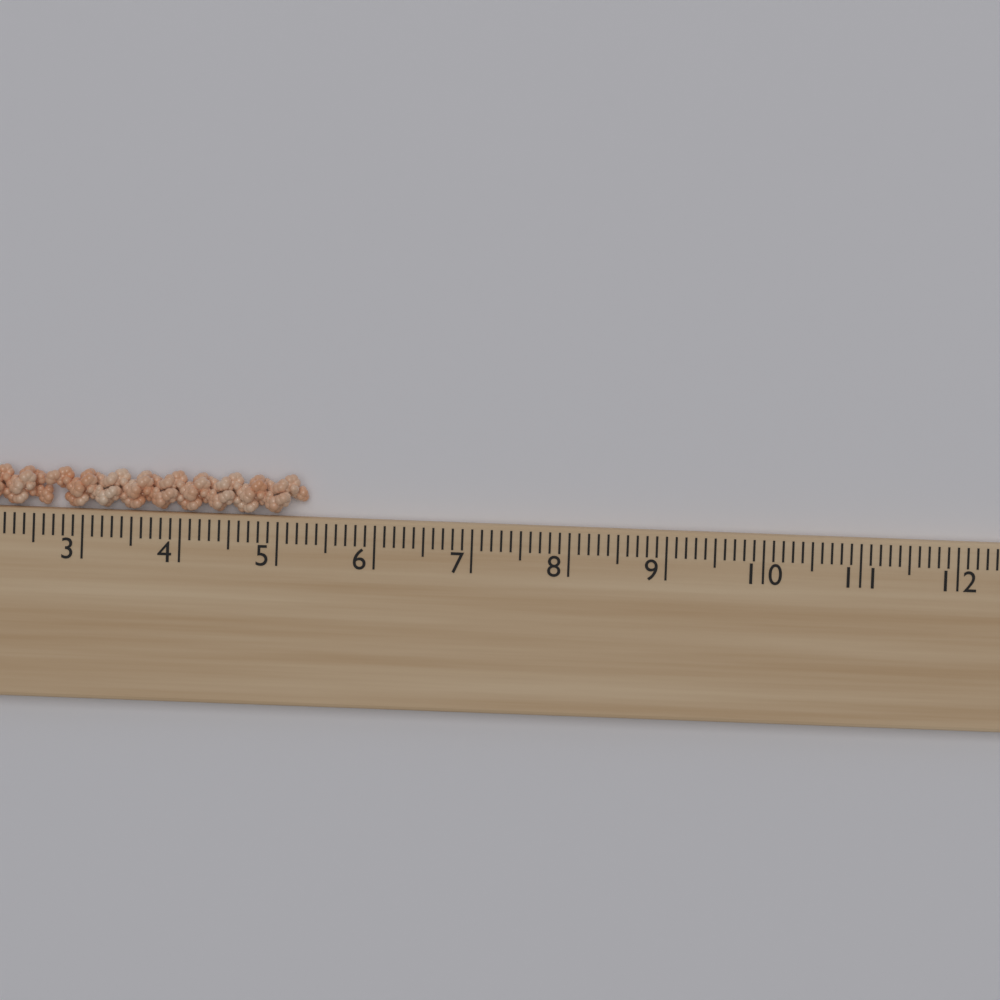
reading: 5.3 cm
